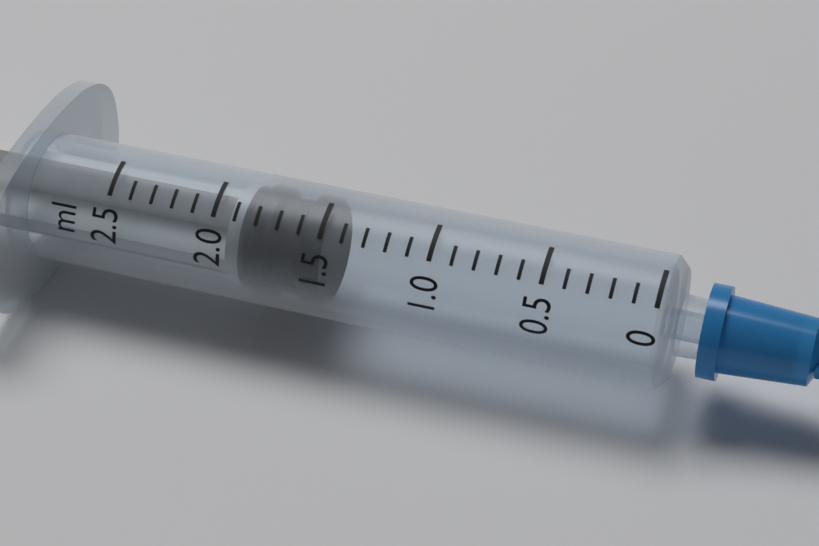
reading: 1.5 ml
